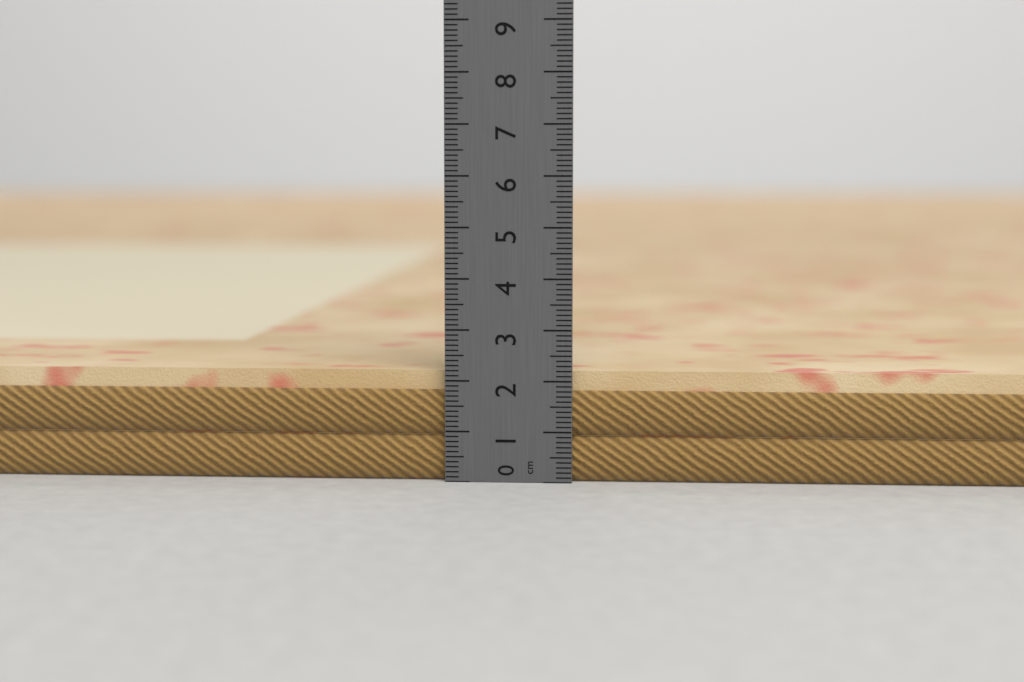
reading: 2.2 cm
